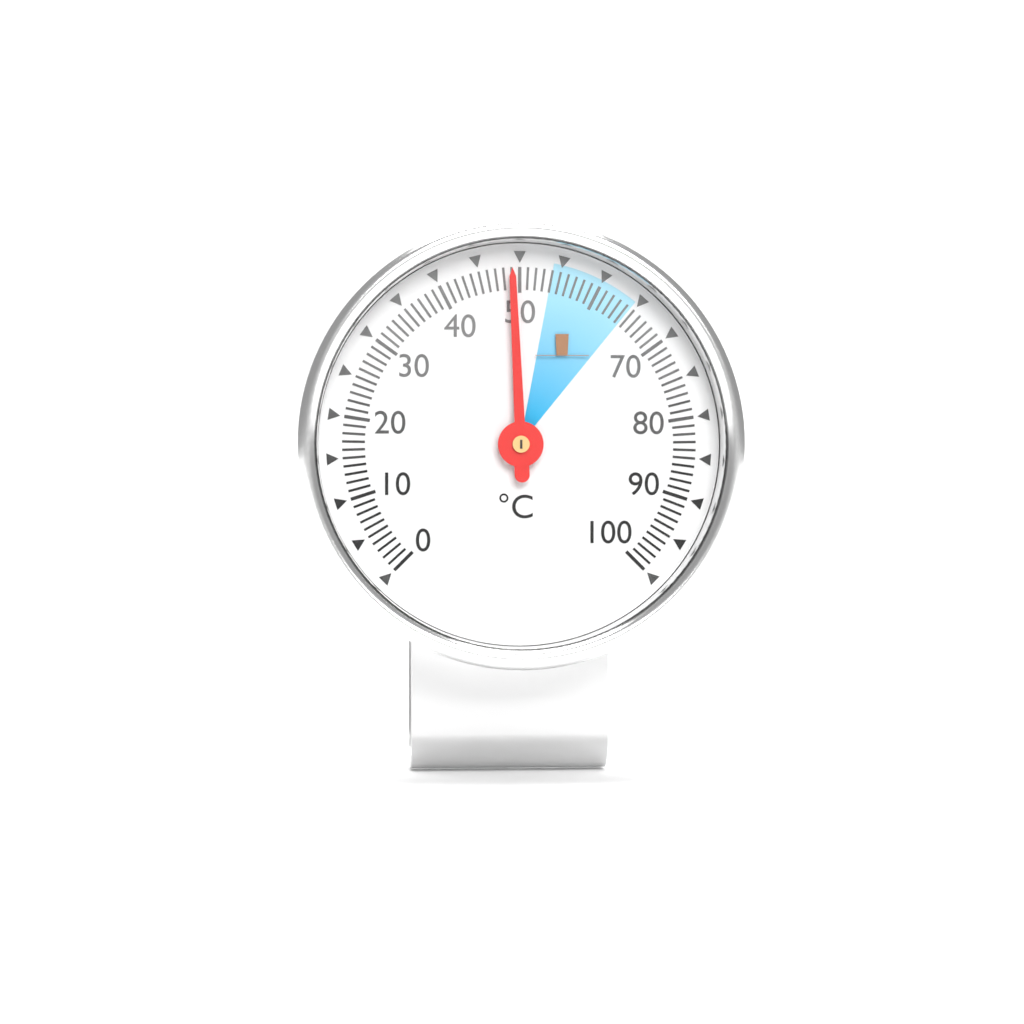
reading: 49 °C
